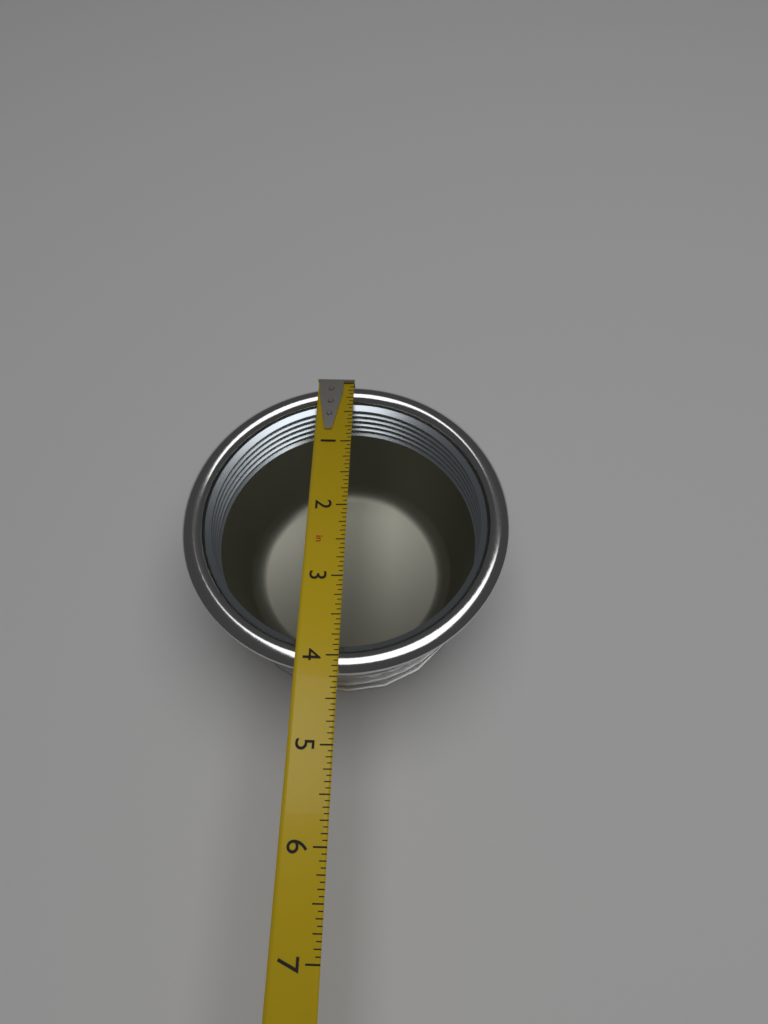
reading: 4.1875 in
